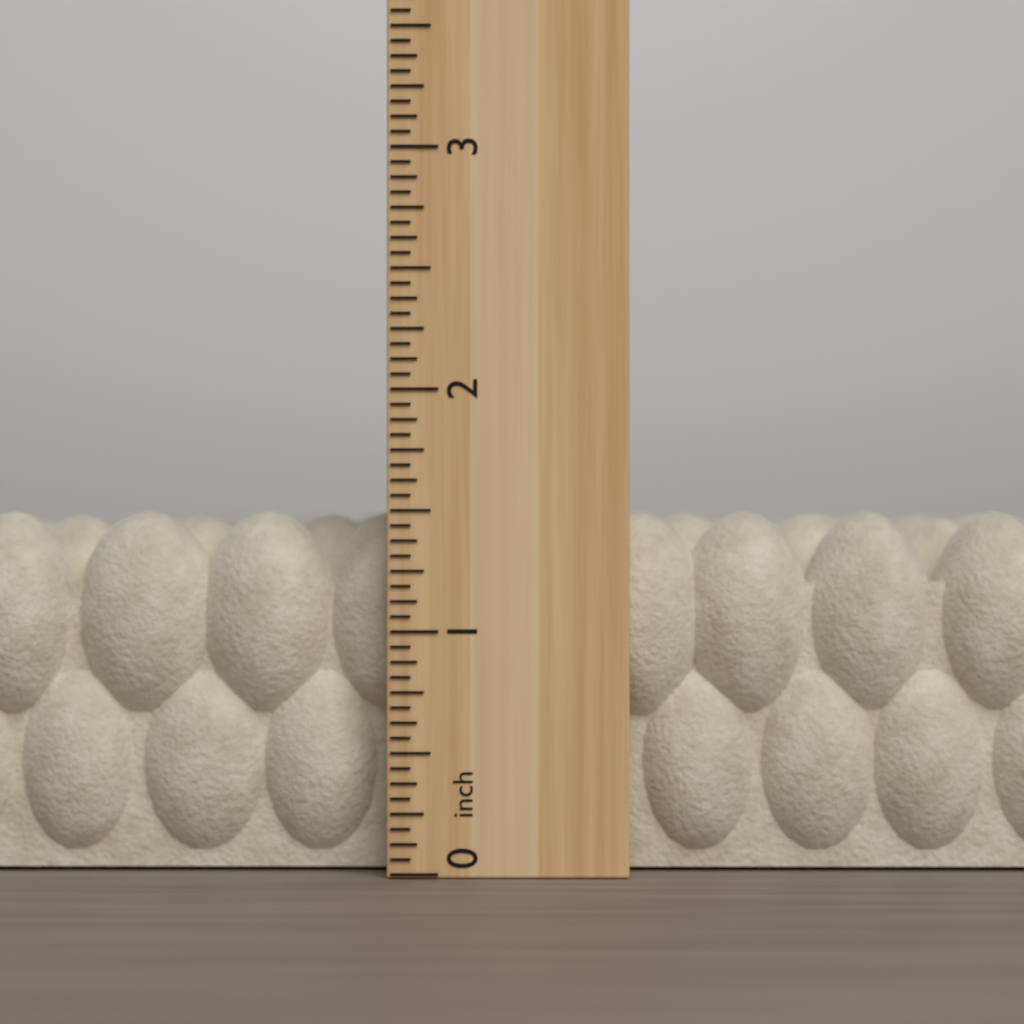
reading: 1.5000 inch
